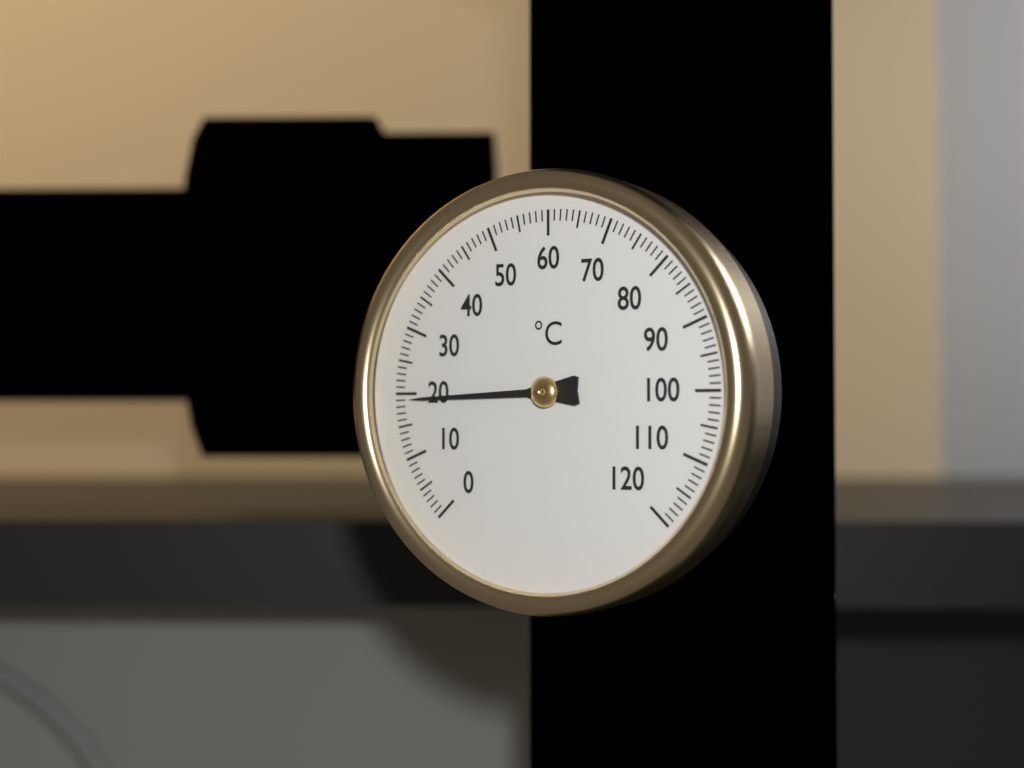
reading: 19 °C
